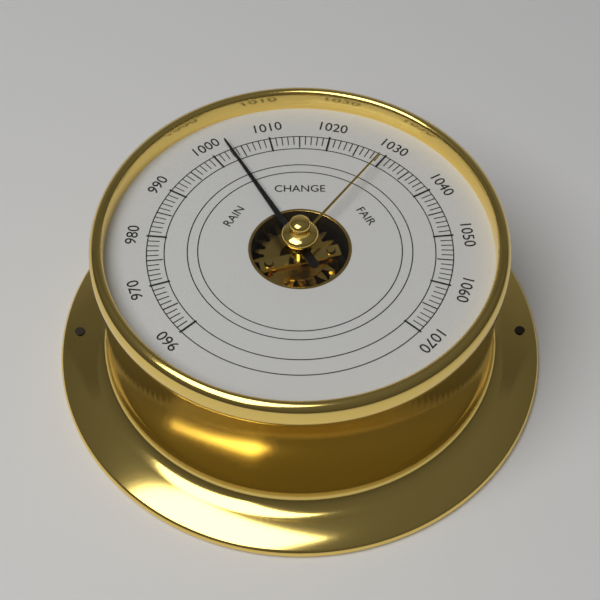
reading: 1003 (no unit)
